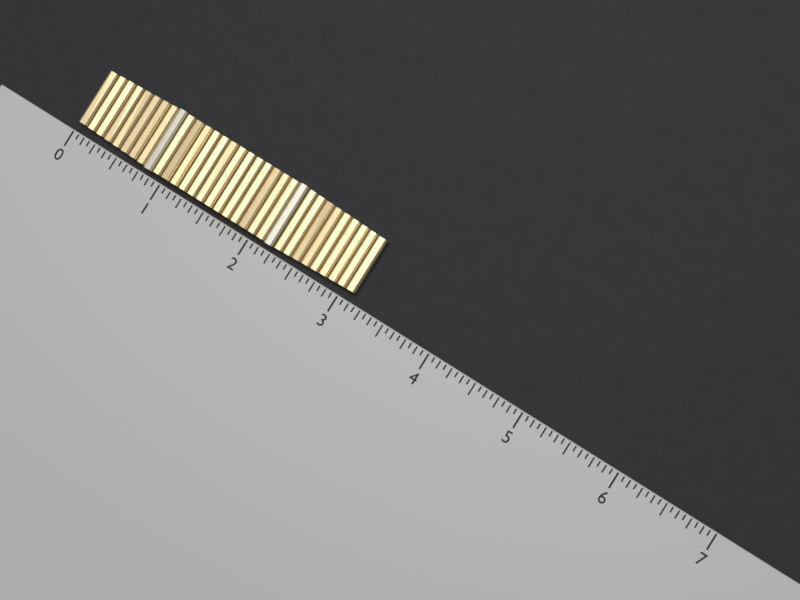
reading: 3.1250 (no unit)
